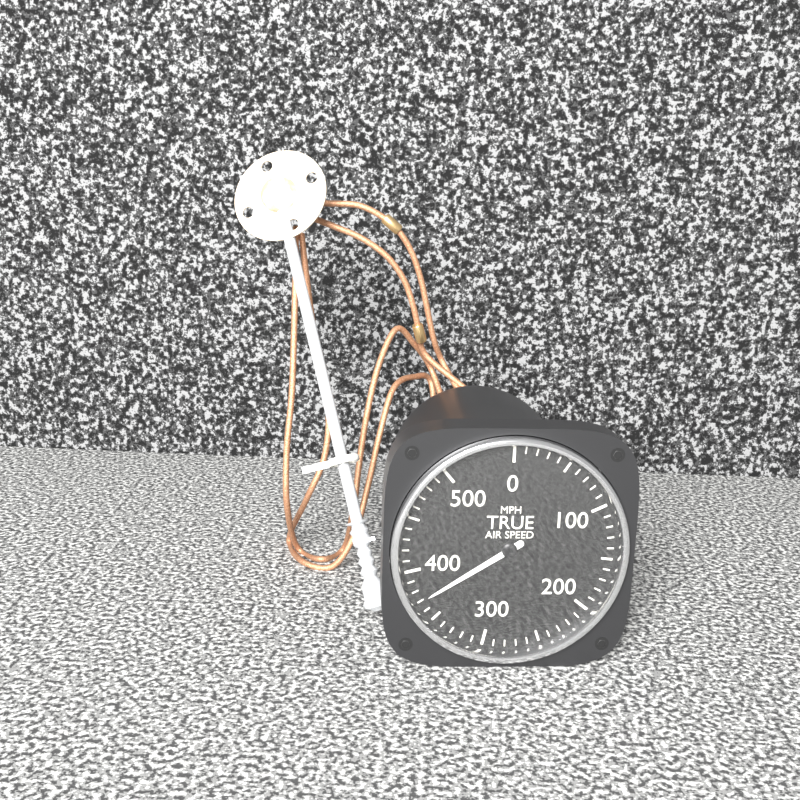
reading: 370 MPH
